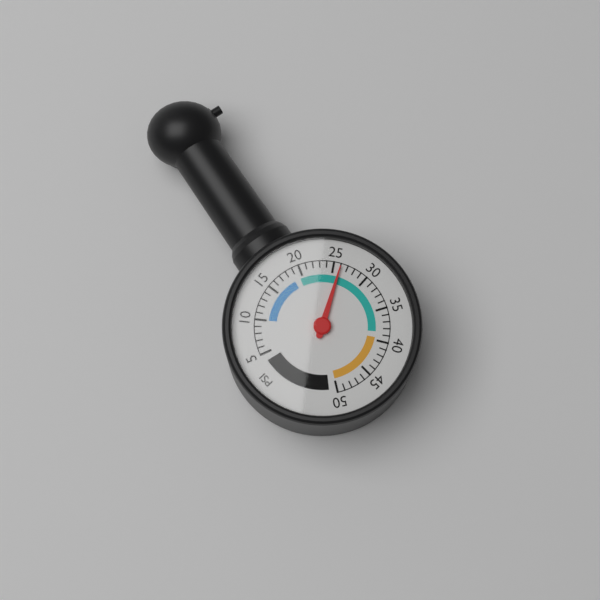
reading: 26 psi
